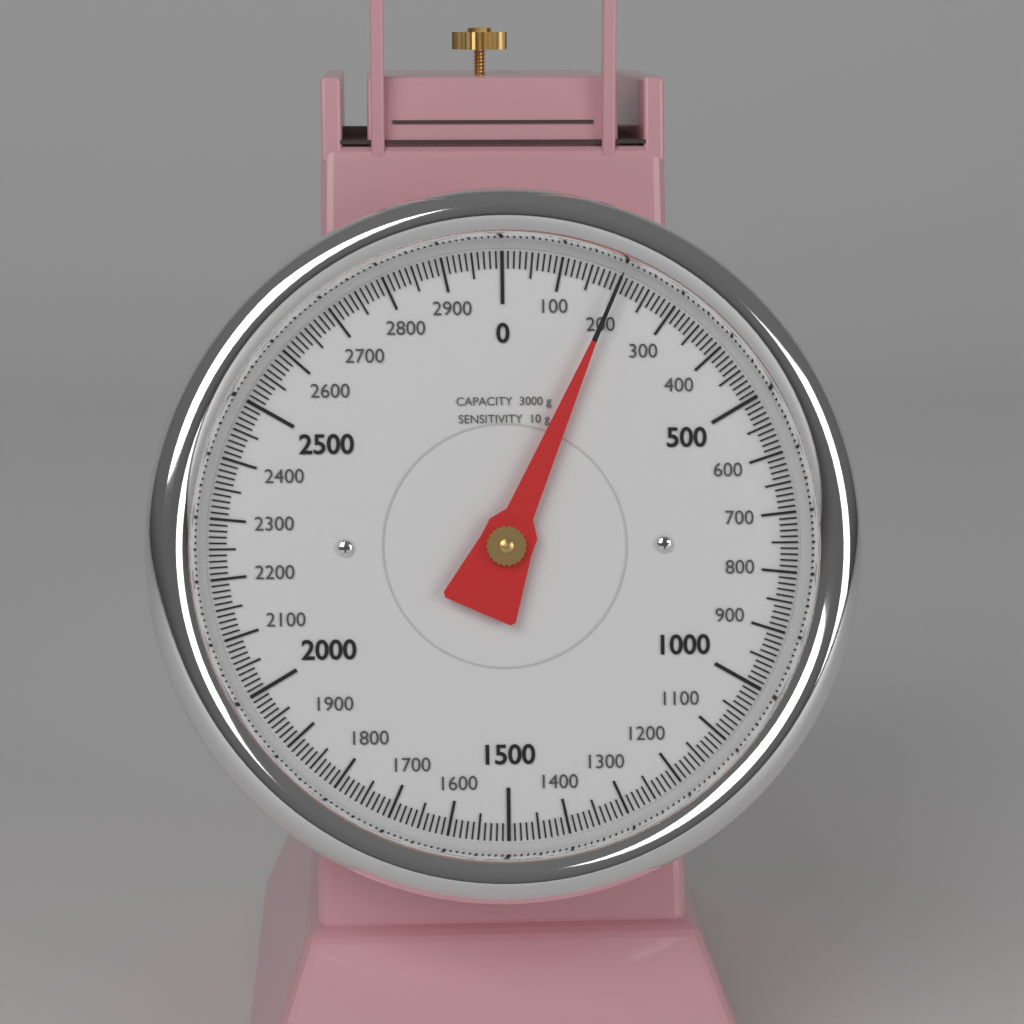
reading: 200 g
